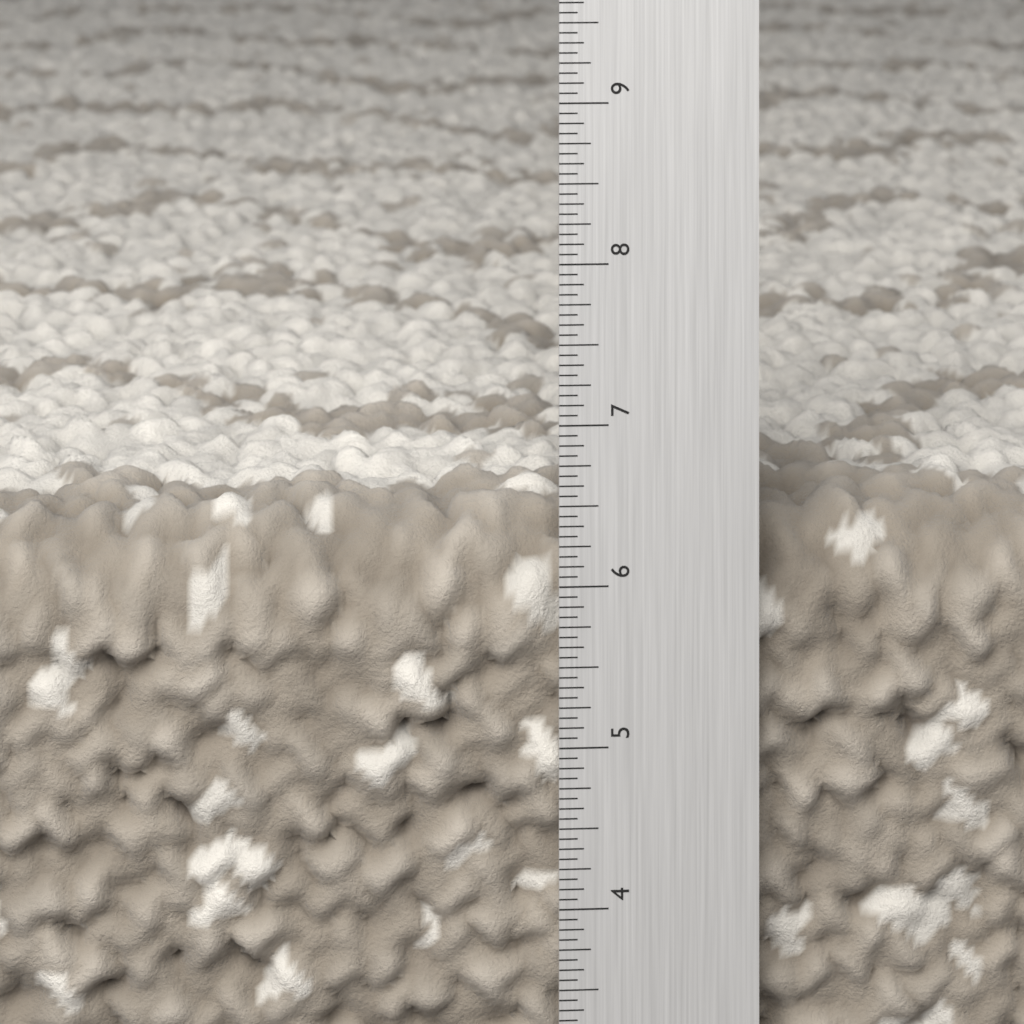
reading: 6.4375 in
